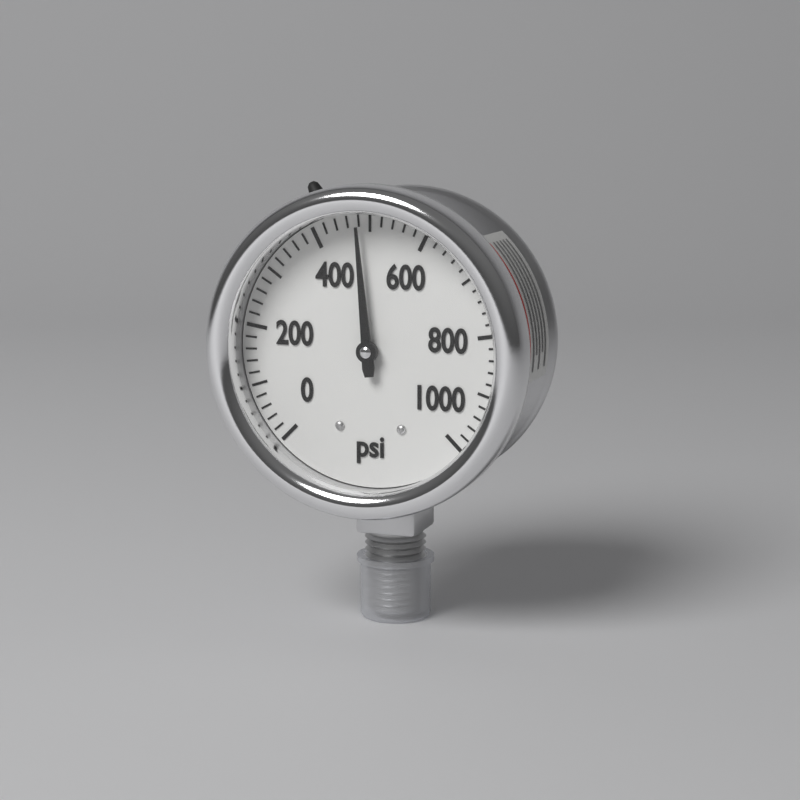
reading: 480 psi
